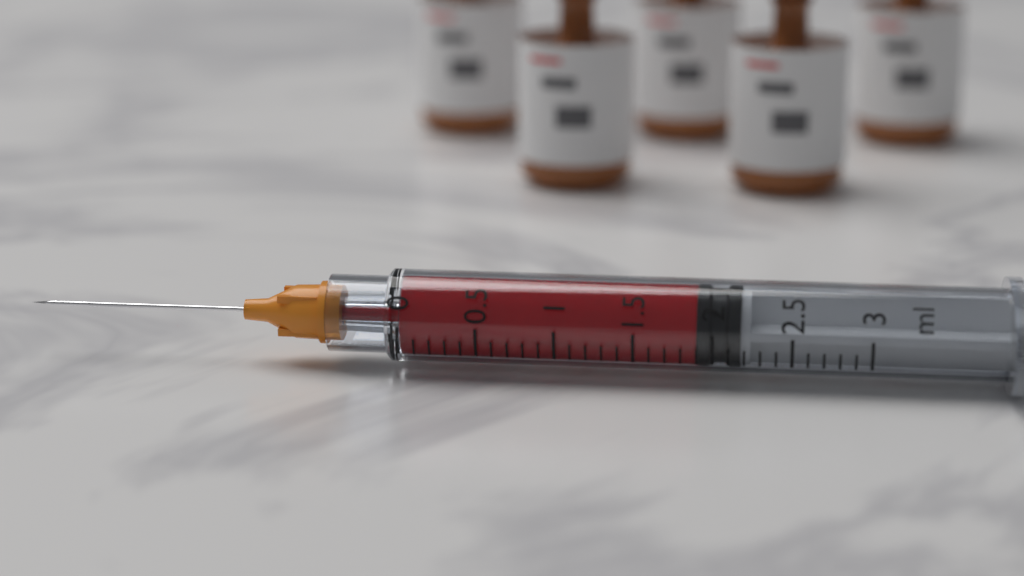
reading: 1.9 ml
